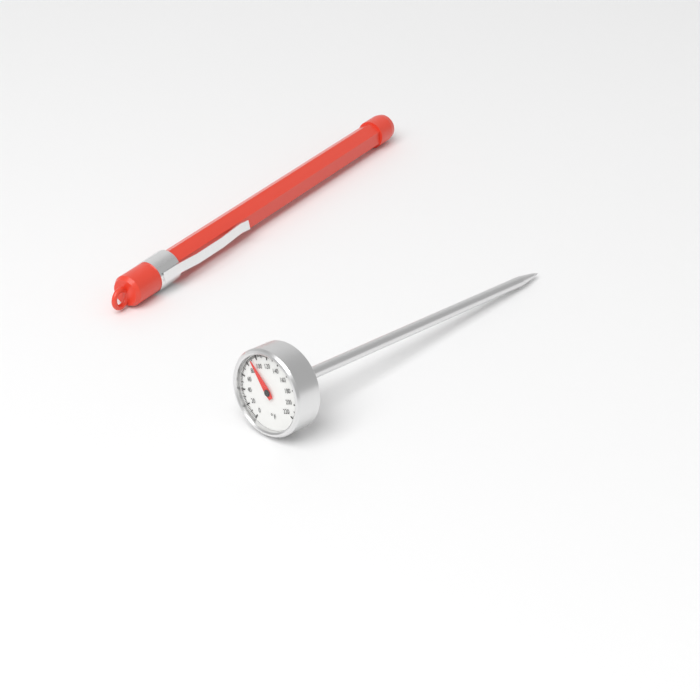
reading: 90 °F
